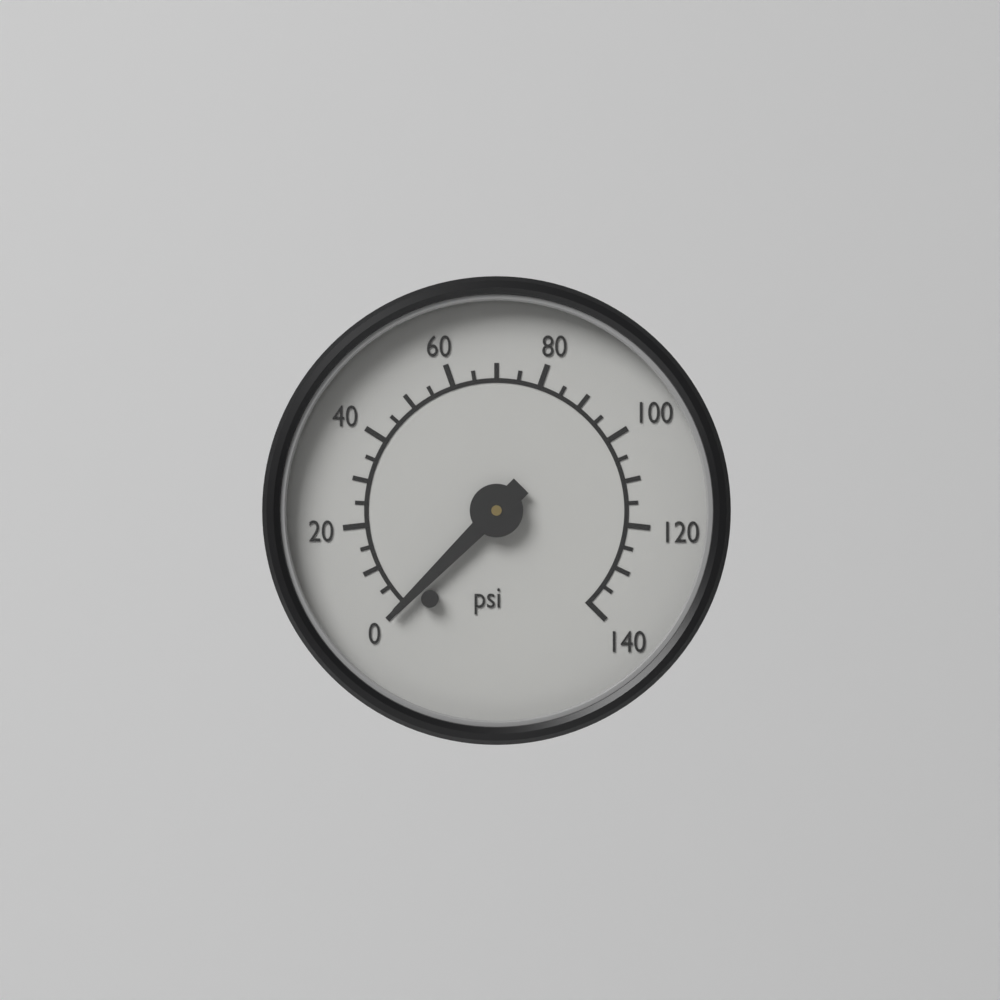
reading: 0 psi
